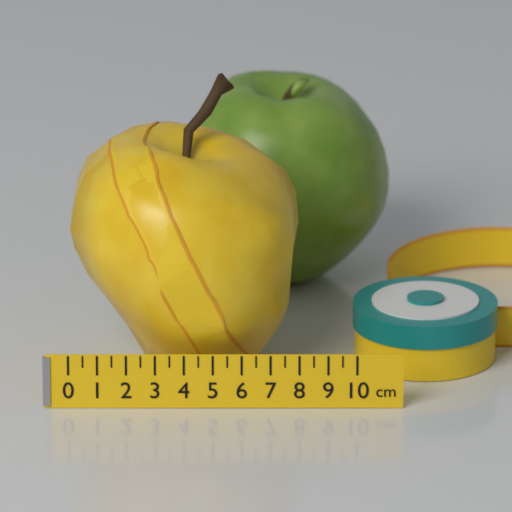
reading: 8.0 cm
